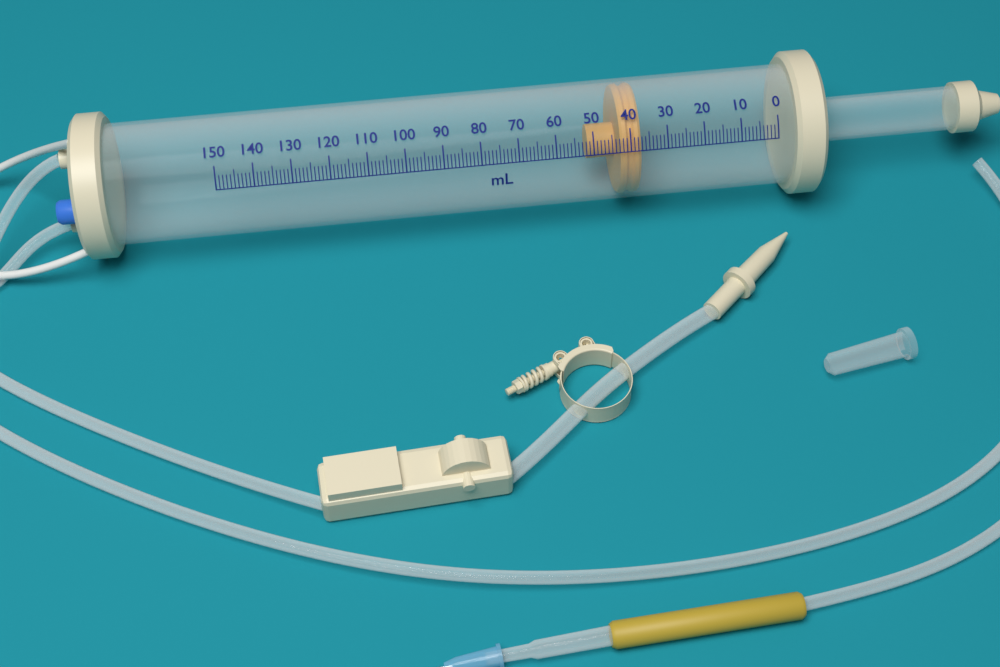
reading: 37 ml
